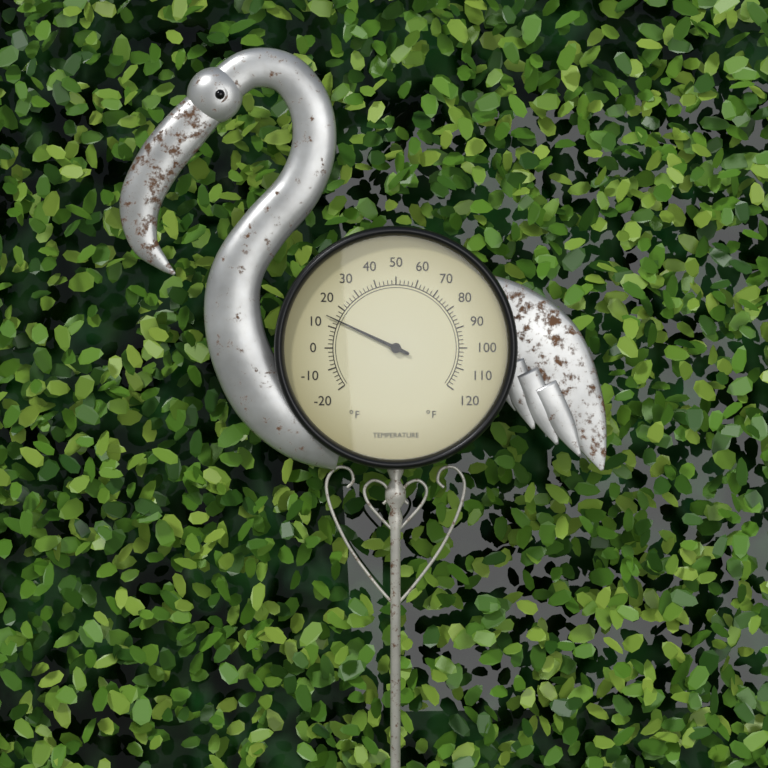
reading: 14 °F
